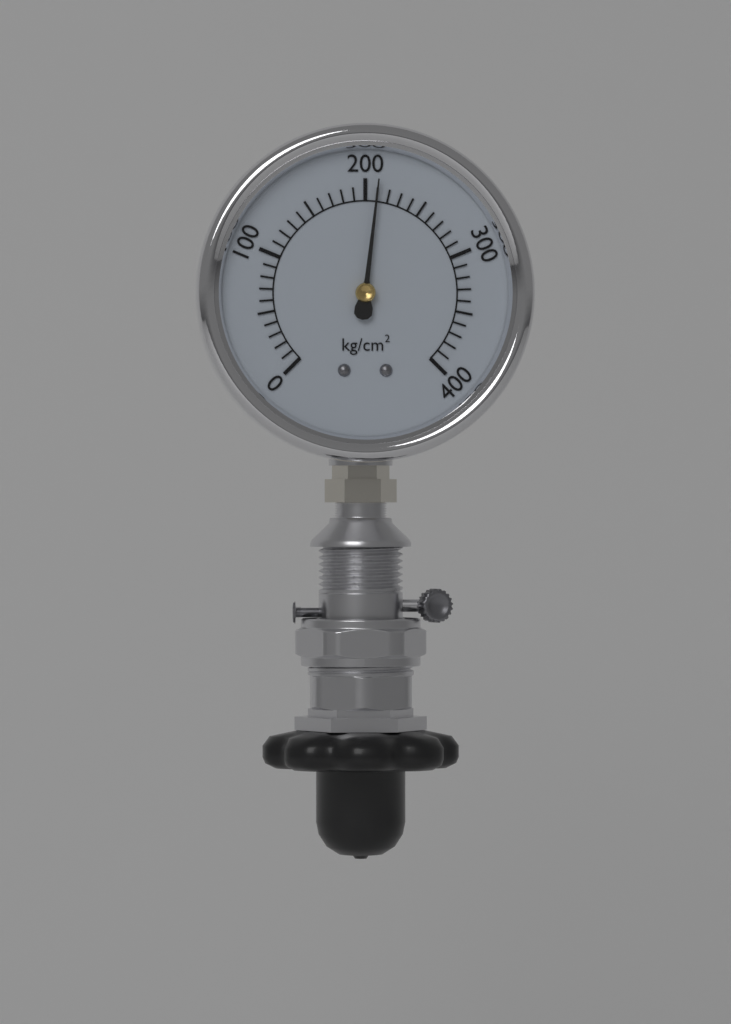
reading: 210 kg/cm²
